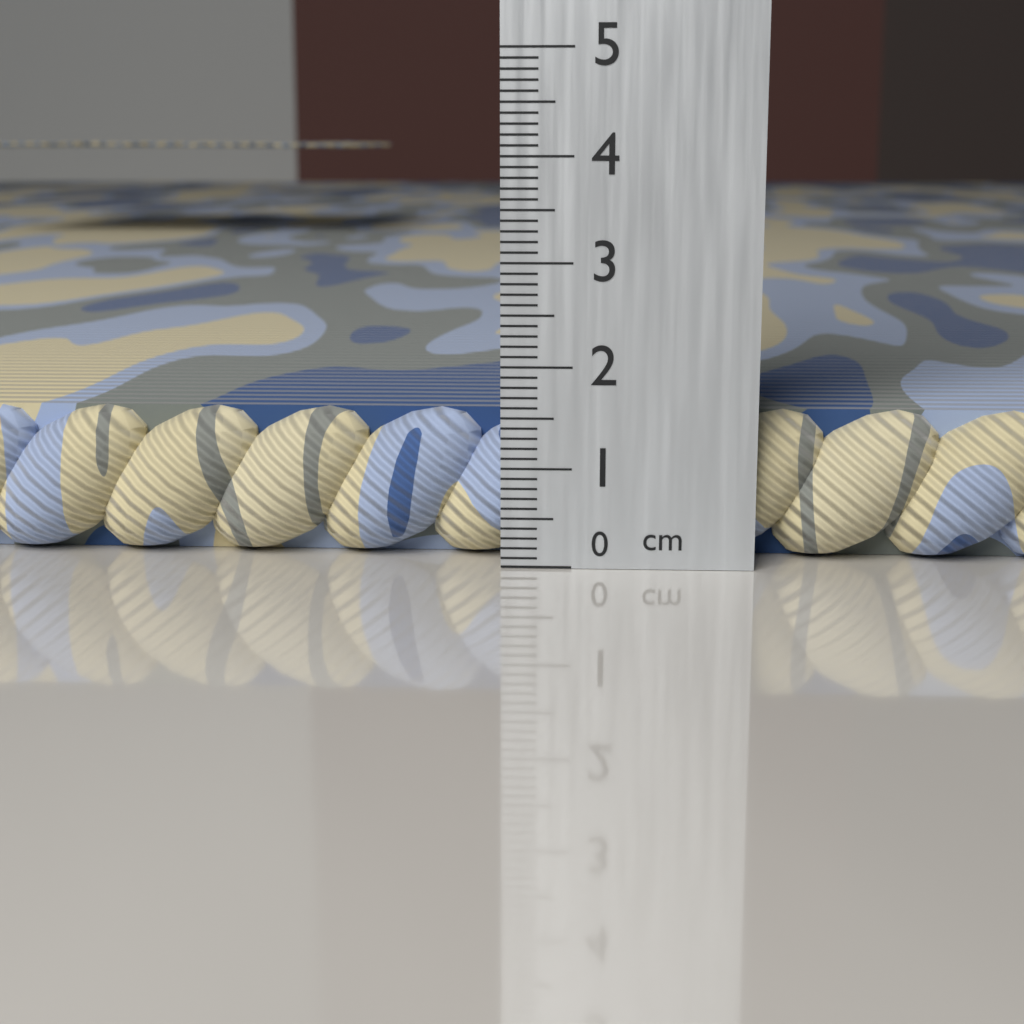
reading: 1.5 cm
